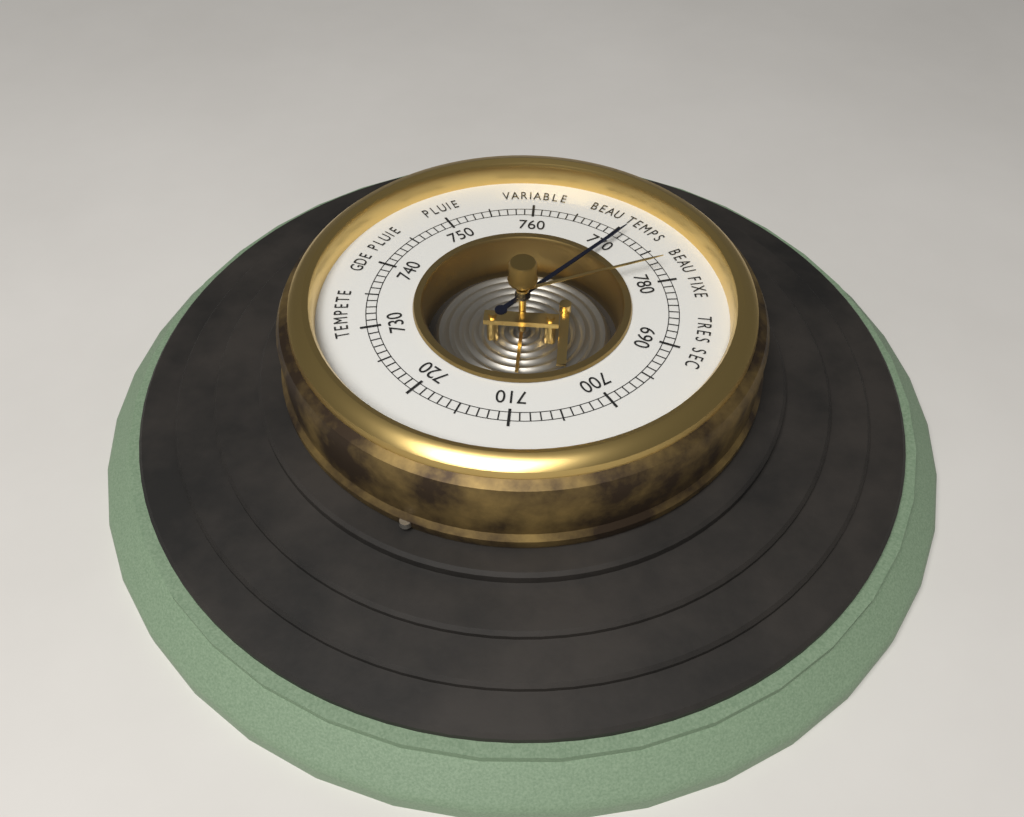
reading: 771 (no unit)
